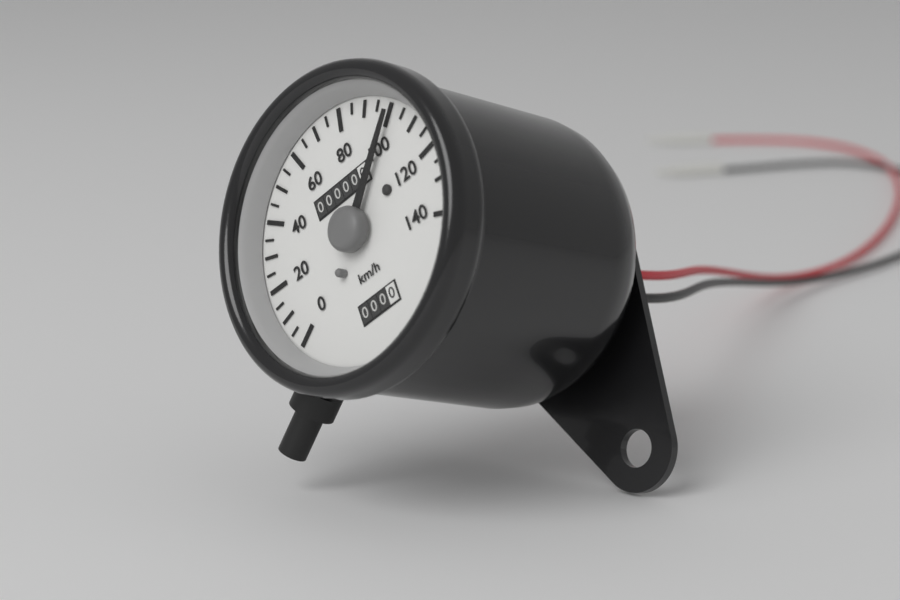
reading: 100 km/h
